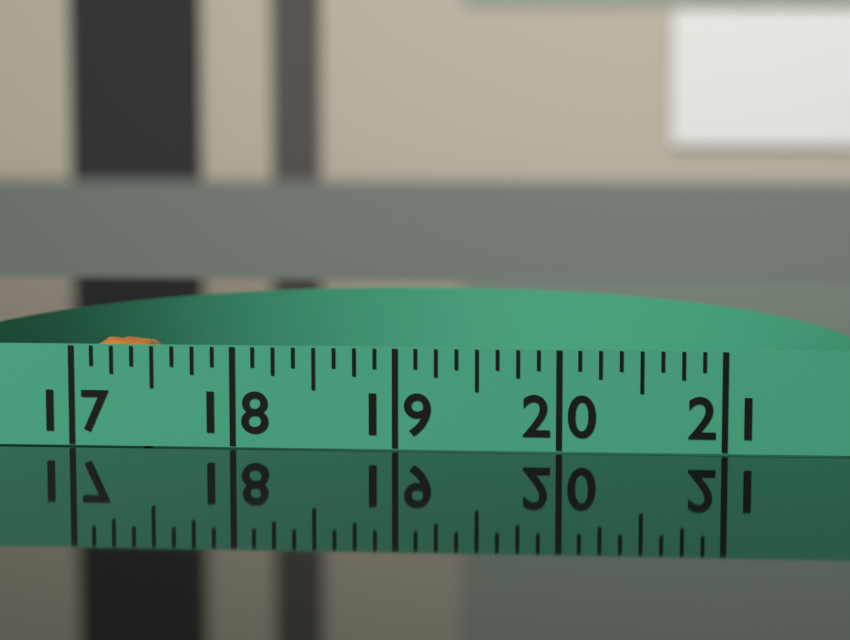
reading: 17.625 (no unit)
